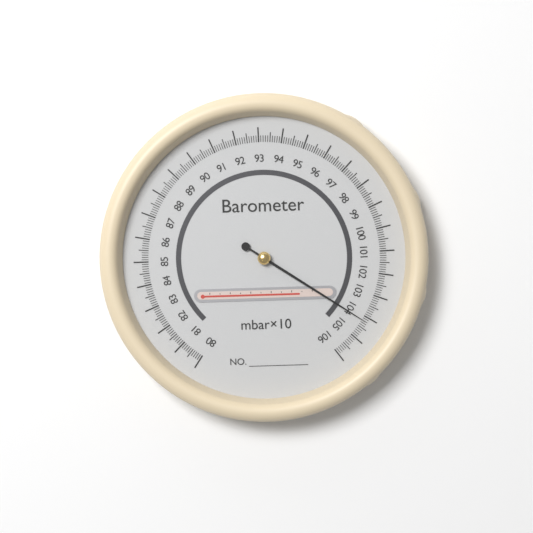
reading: 104.2 mbar×10
